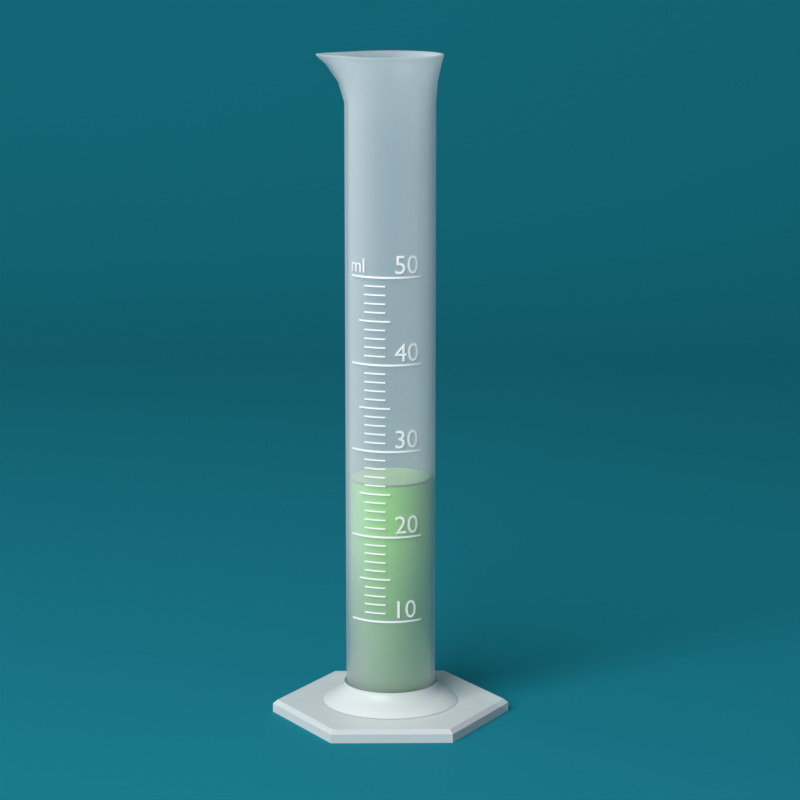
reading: 26 ml
